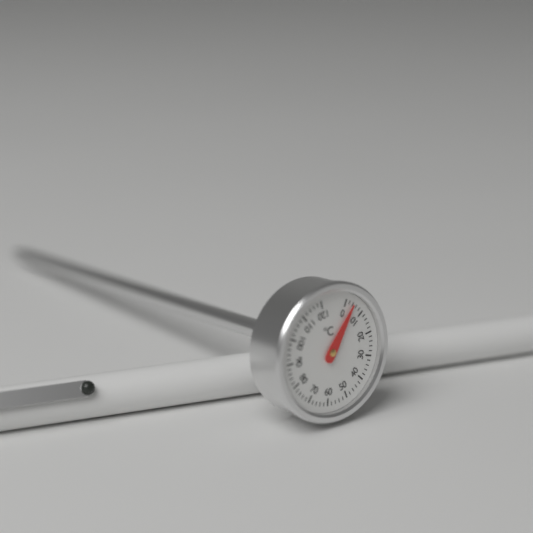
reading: 4 °C
